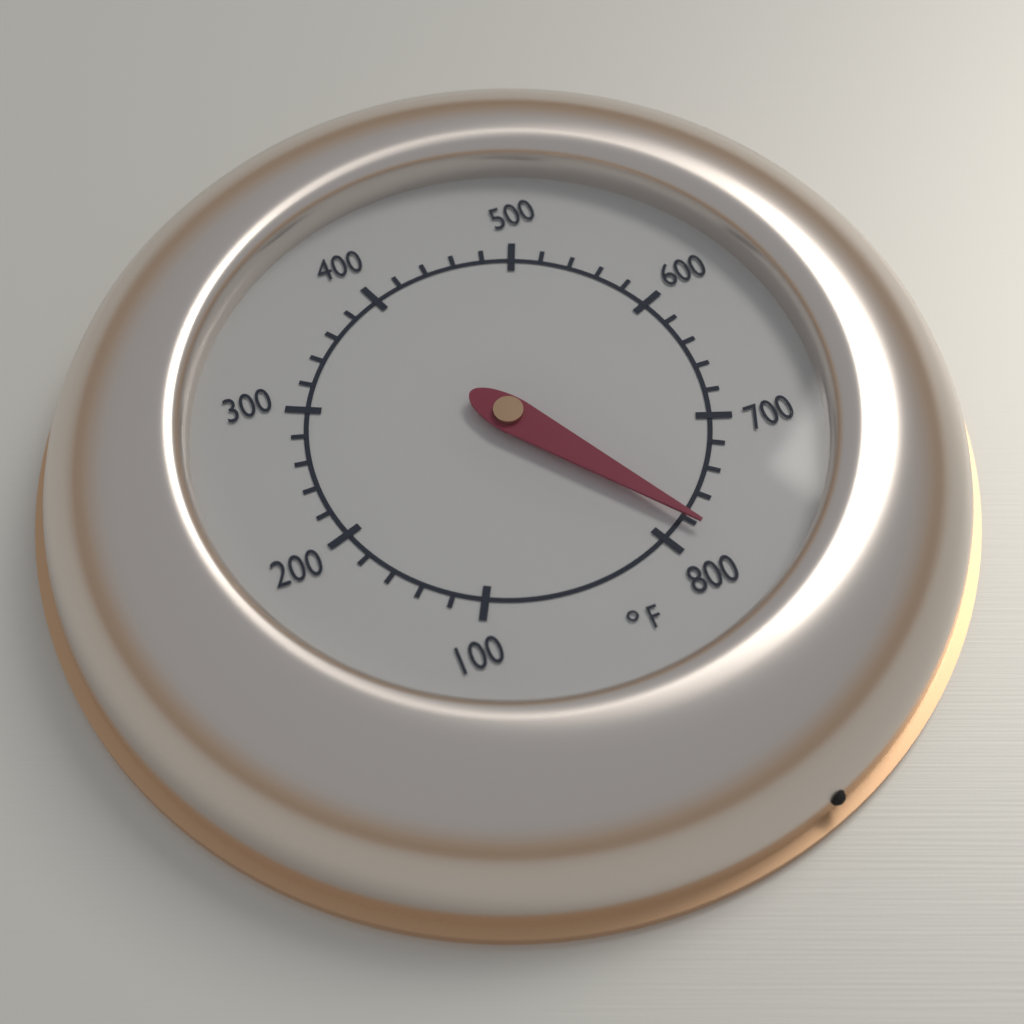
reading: 780 °F
